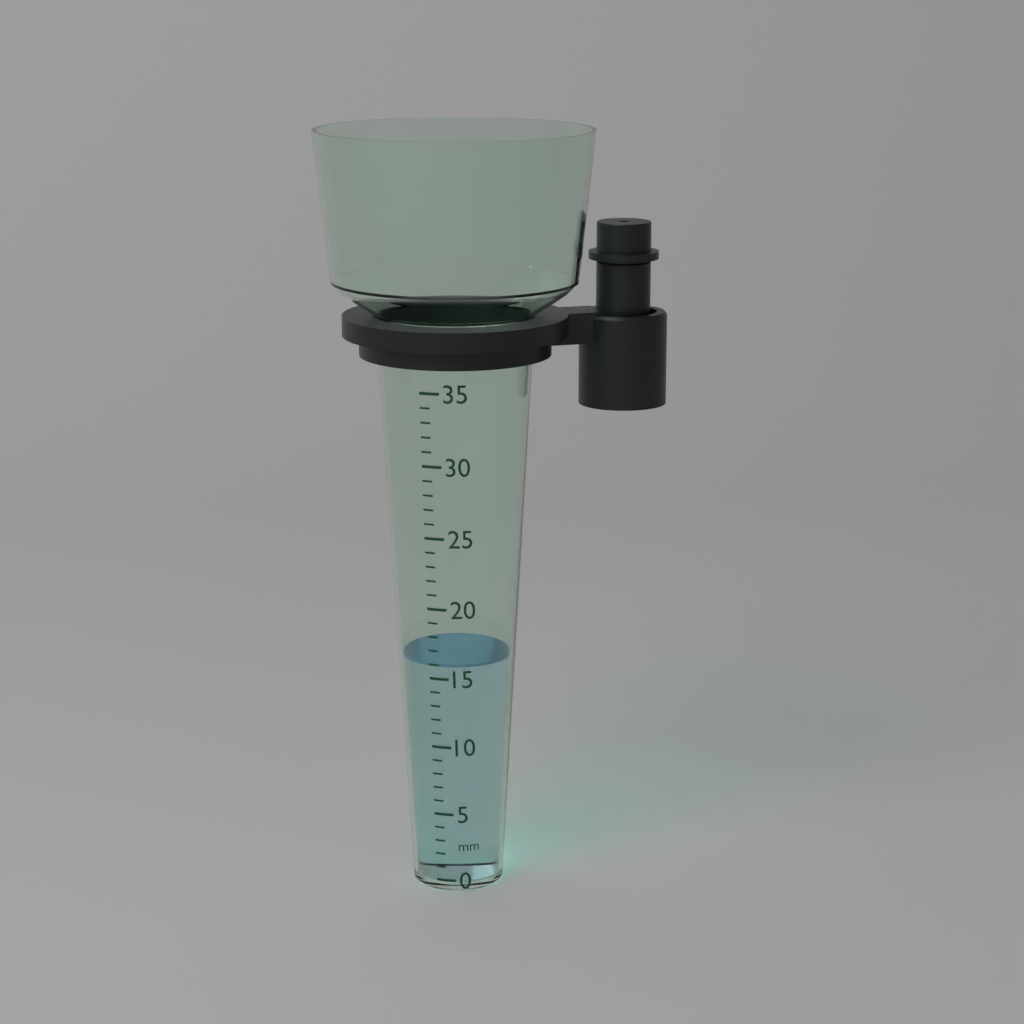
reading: 16 mm
